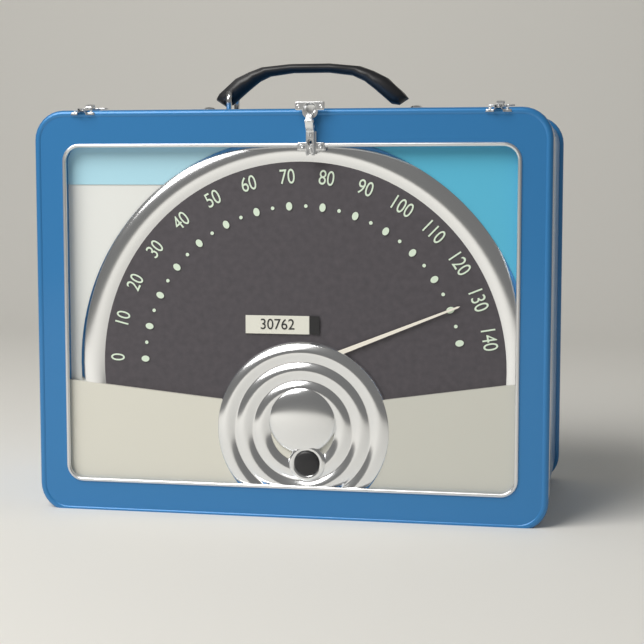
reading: 130 (no unit)
